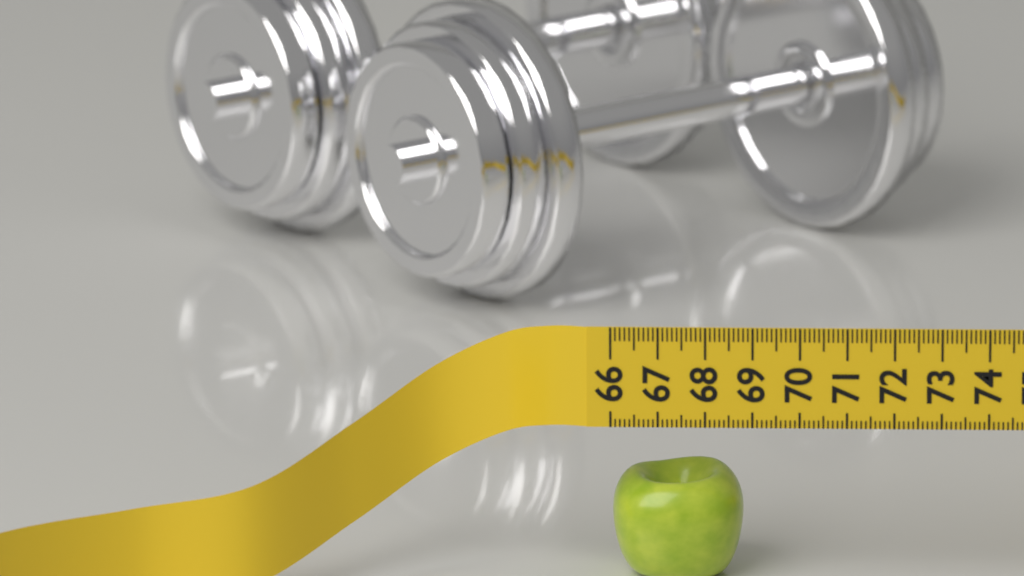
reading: 68.8 (no unit)
